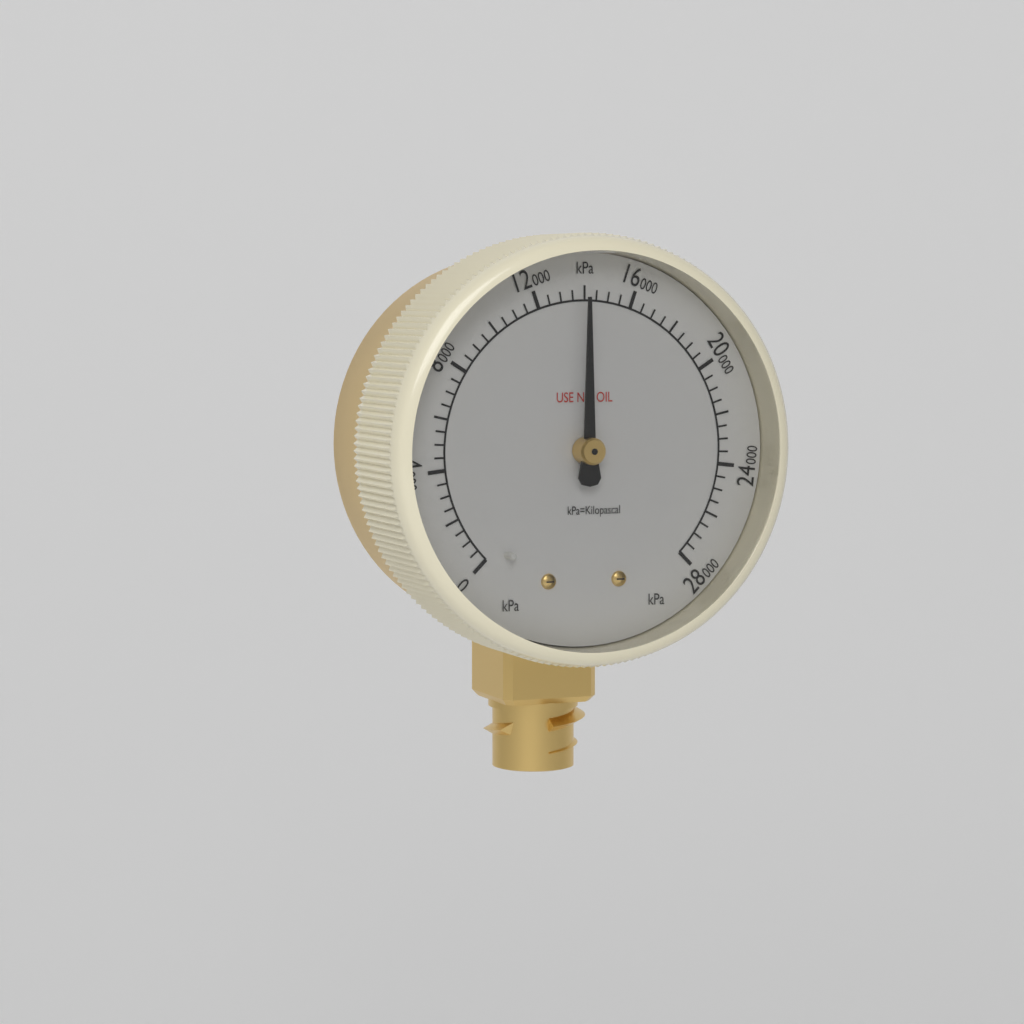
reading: 14000 kPa
